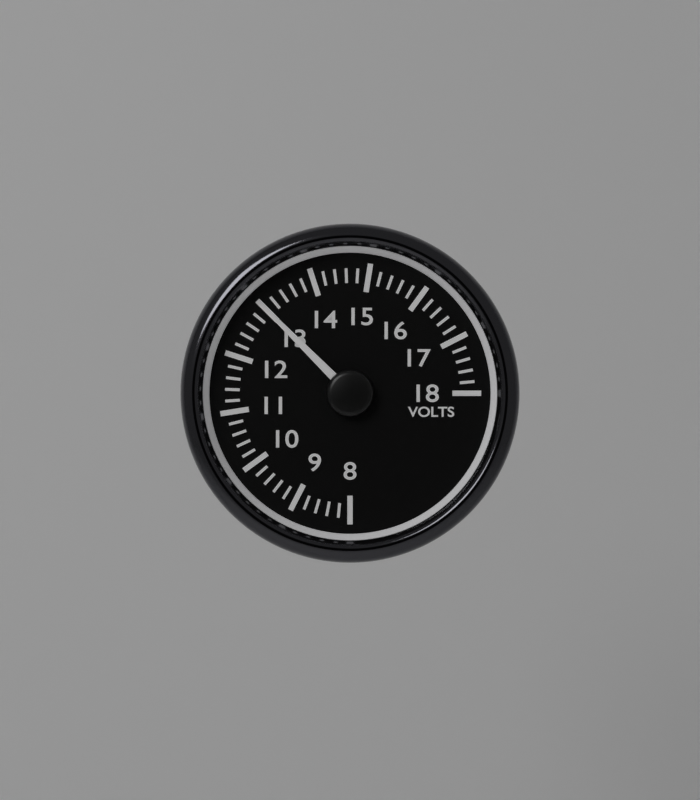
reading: 13.0 V
